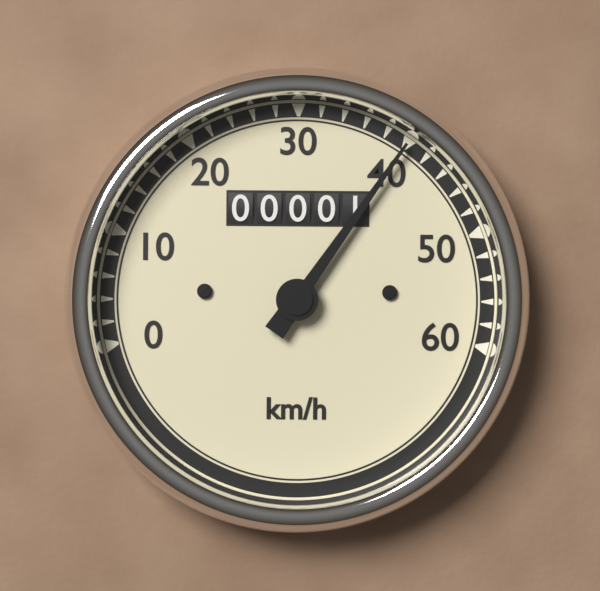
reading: 40 km/h
